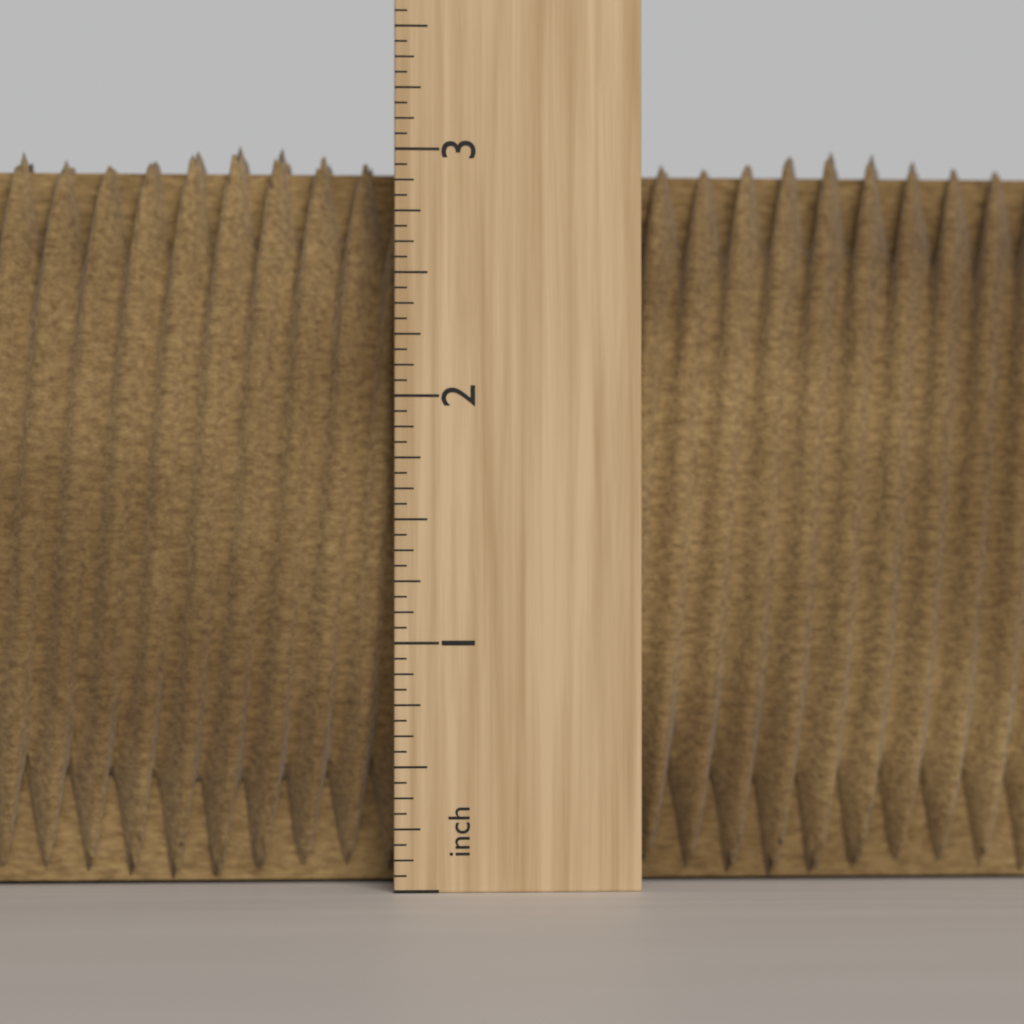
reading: 3.0625 inch
